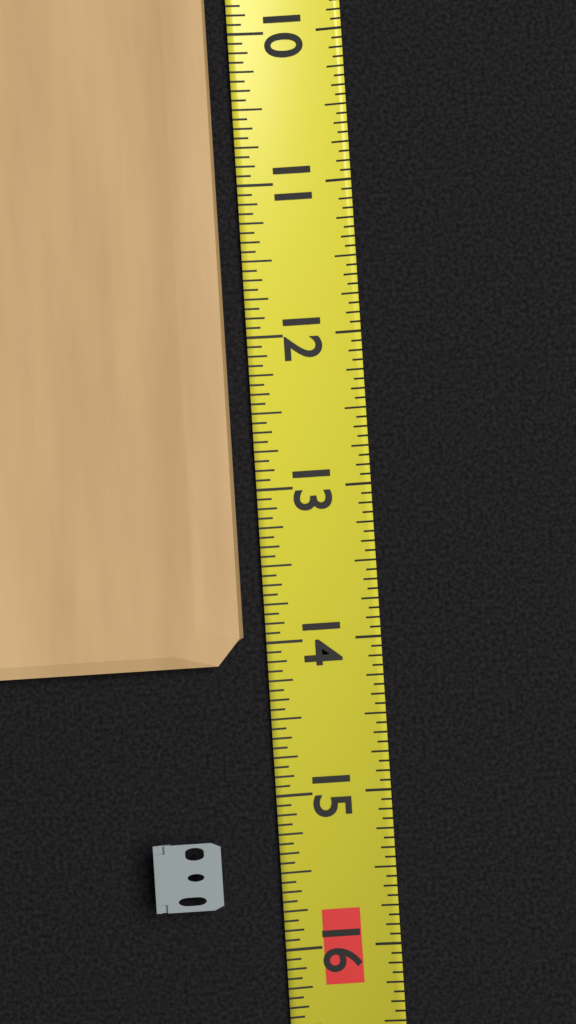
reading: 14.1250 (no unit)
